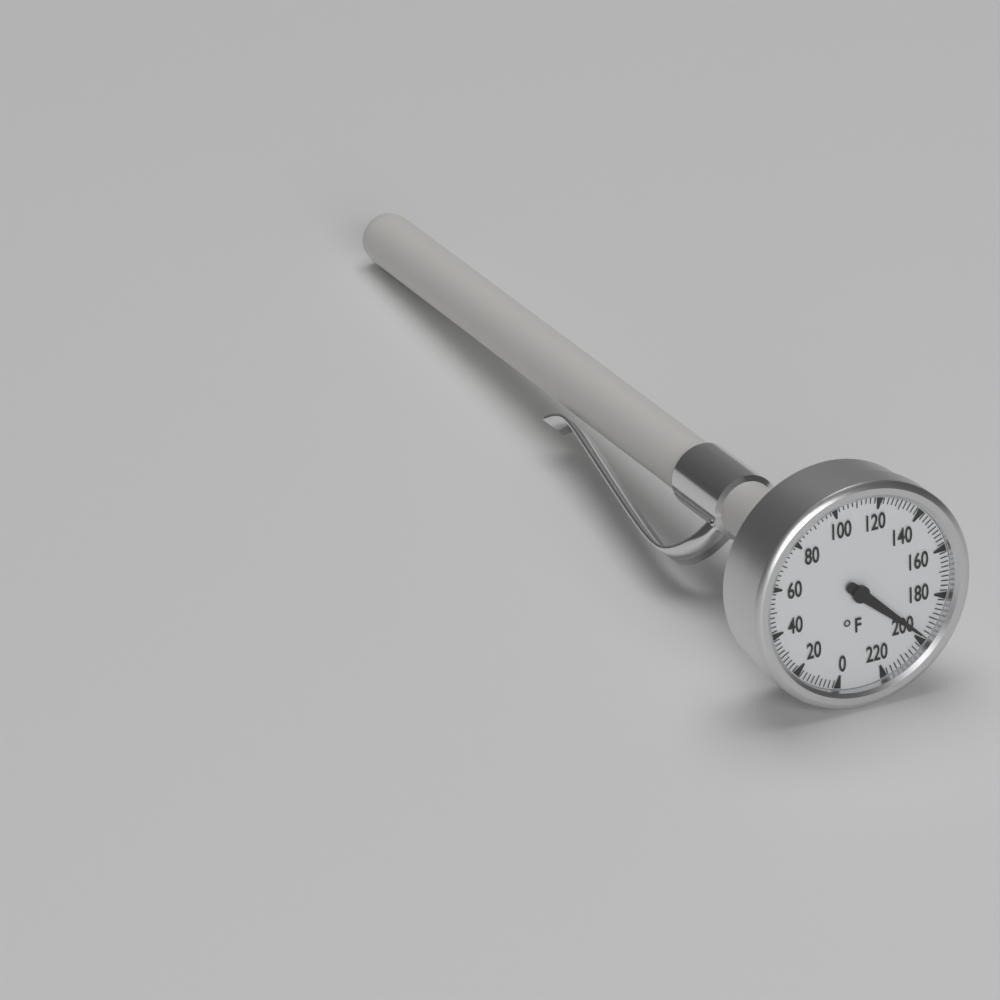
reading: 198 °F
